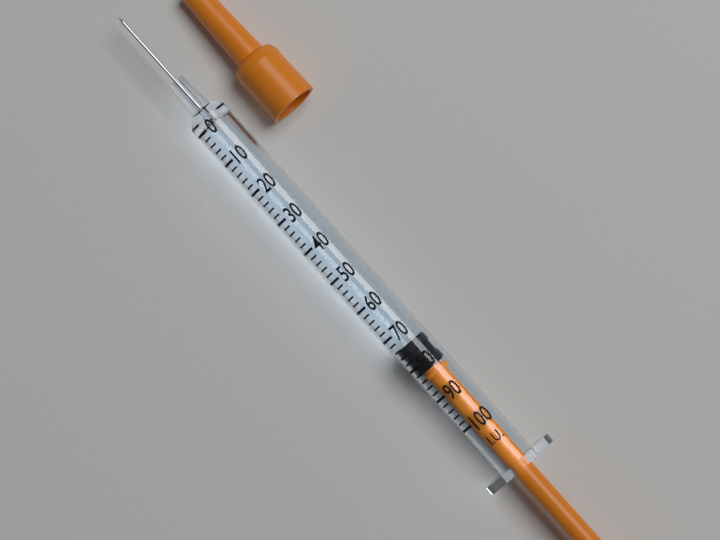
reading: 74 I.U.
